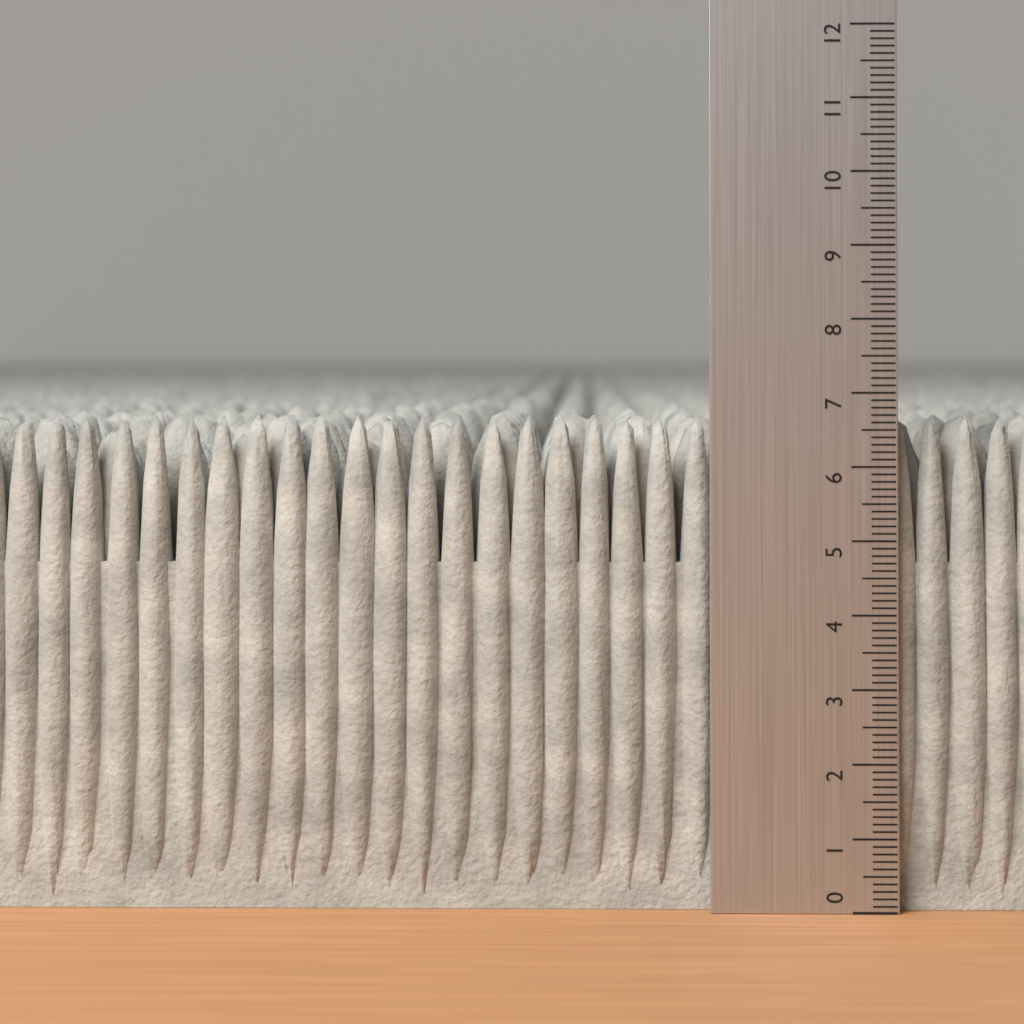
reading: 6.7 (no unit)
